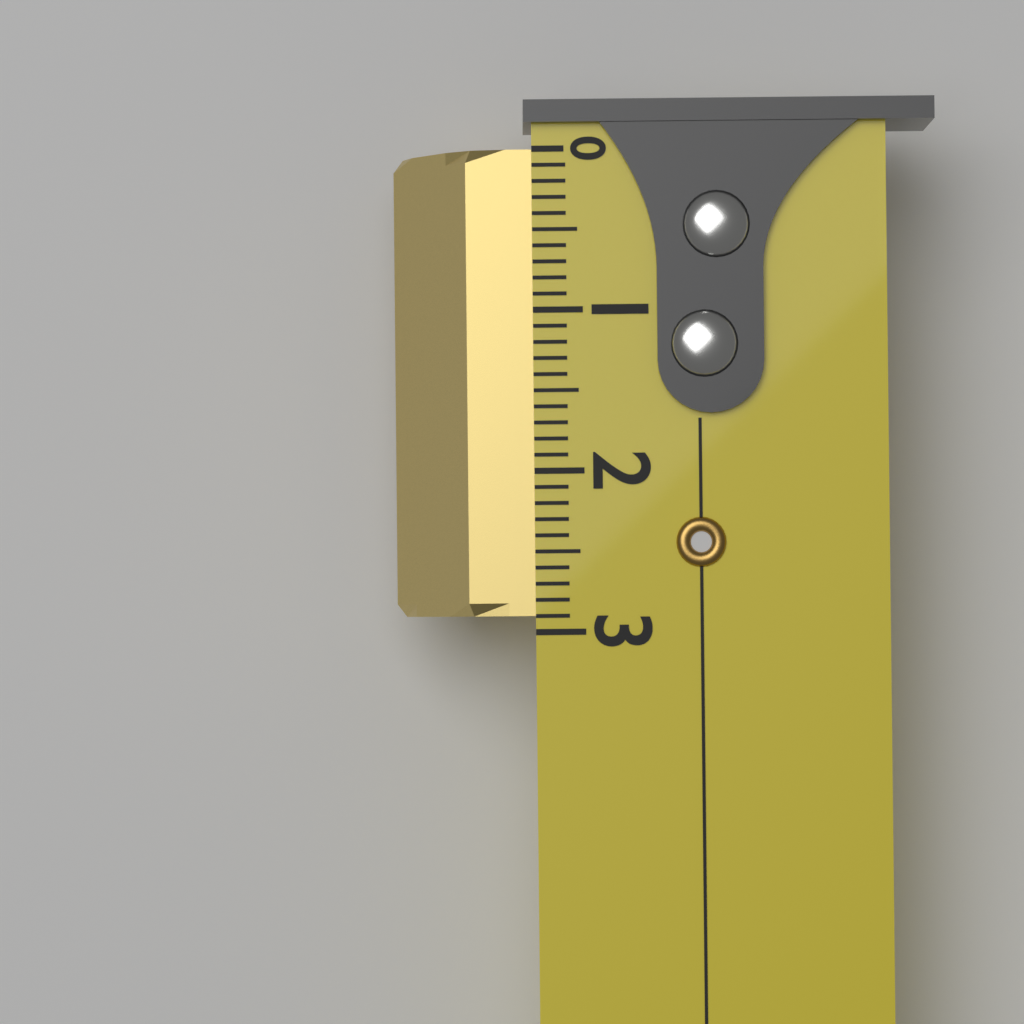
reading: 2.9 (no unit)
